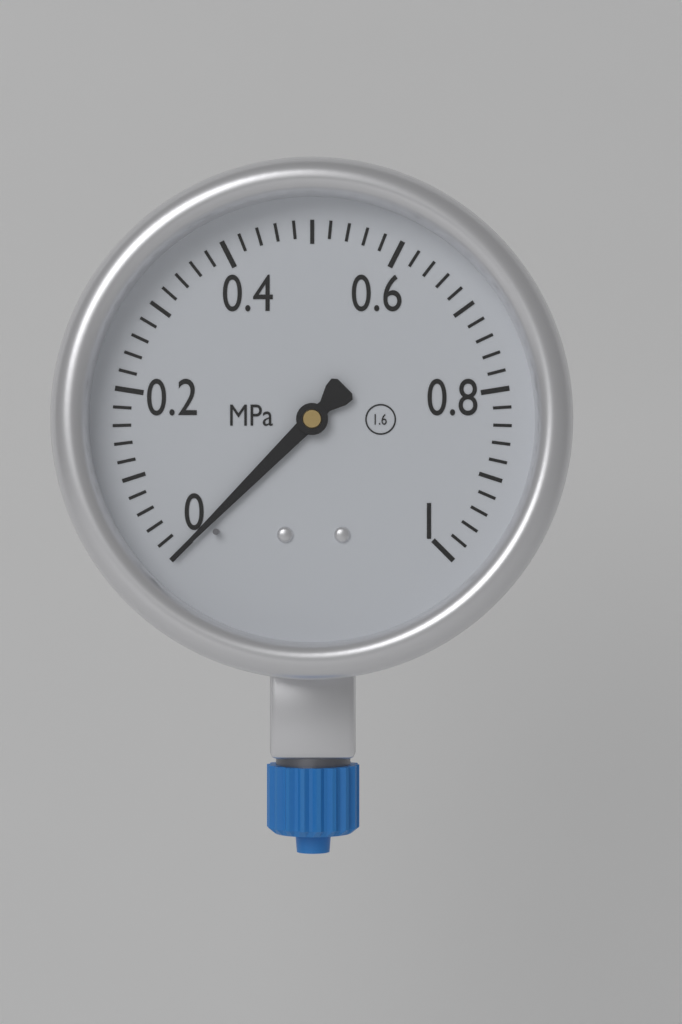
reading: 0.00 MPa
